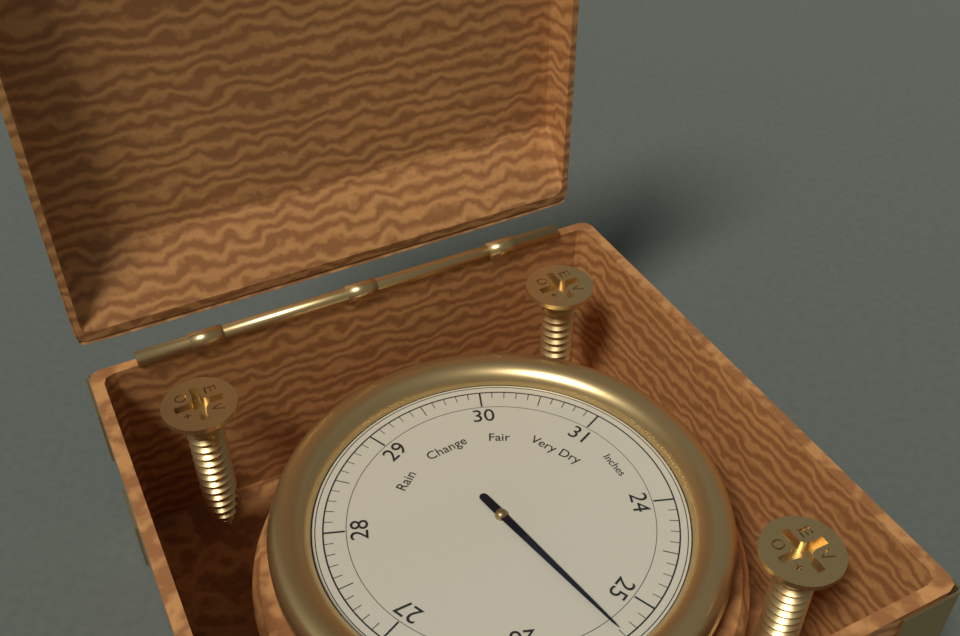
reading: 25.3 Inches
